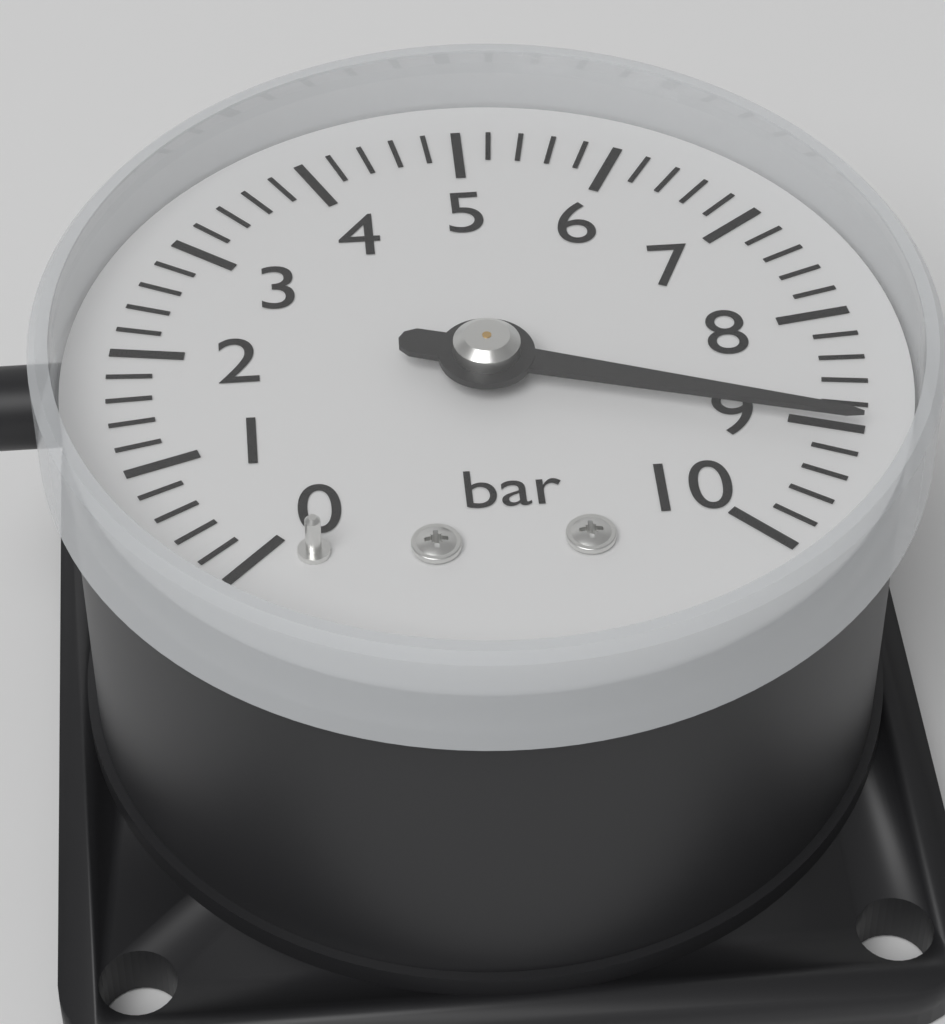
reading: 9.0 bar
